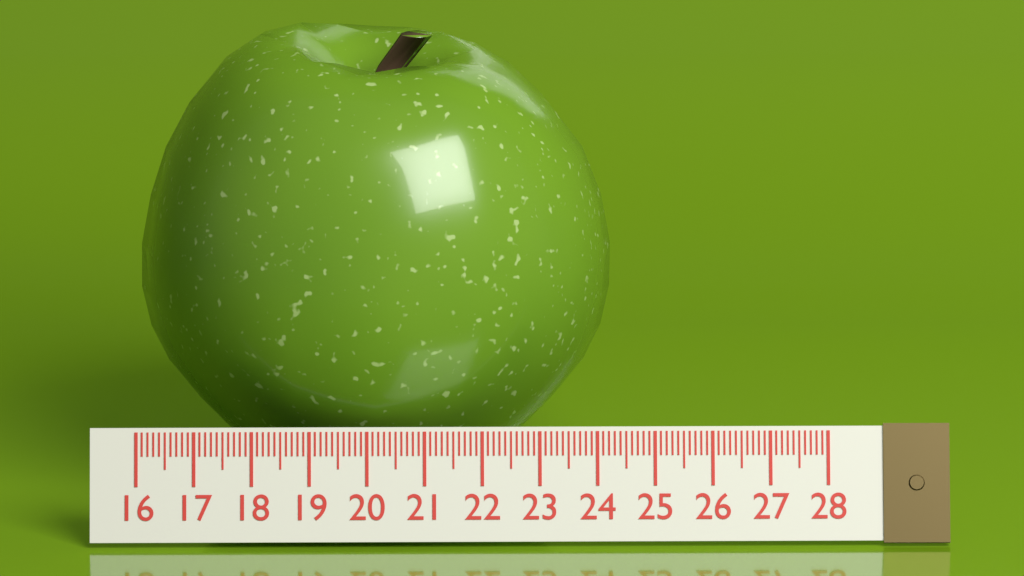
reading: 24.3 (no unit)
